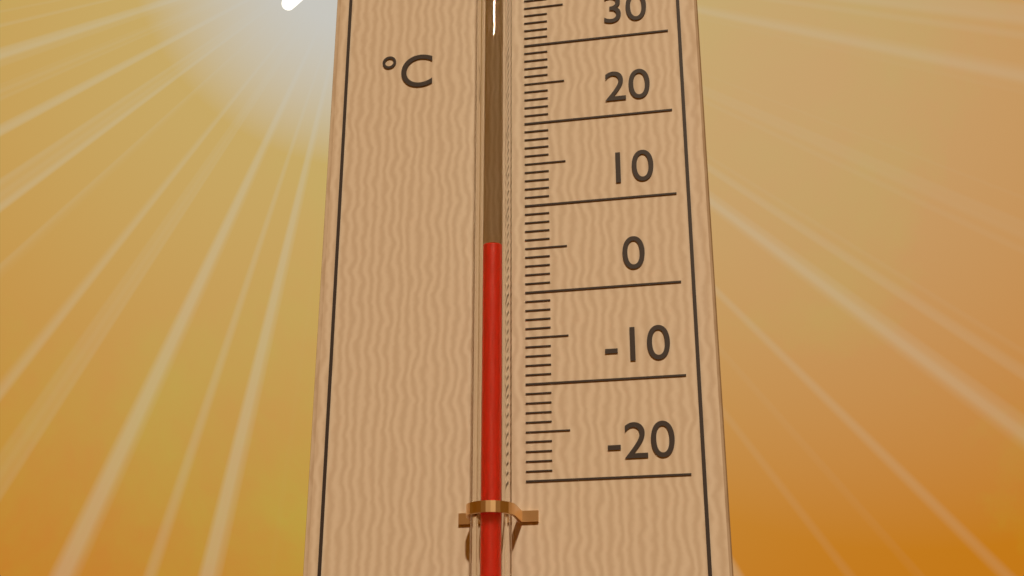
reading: 4 °C
